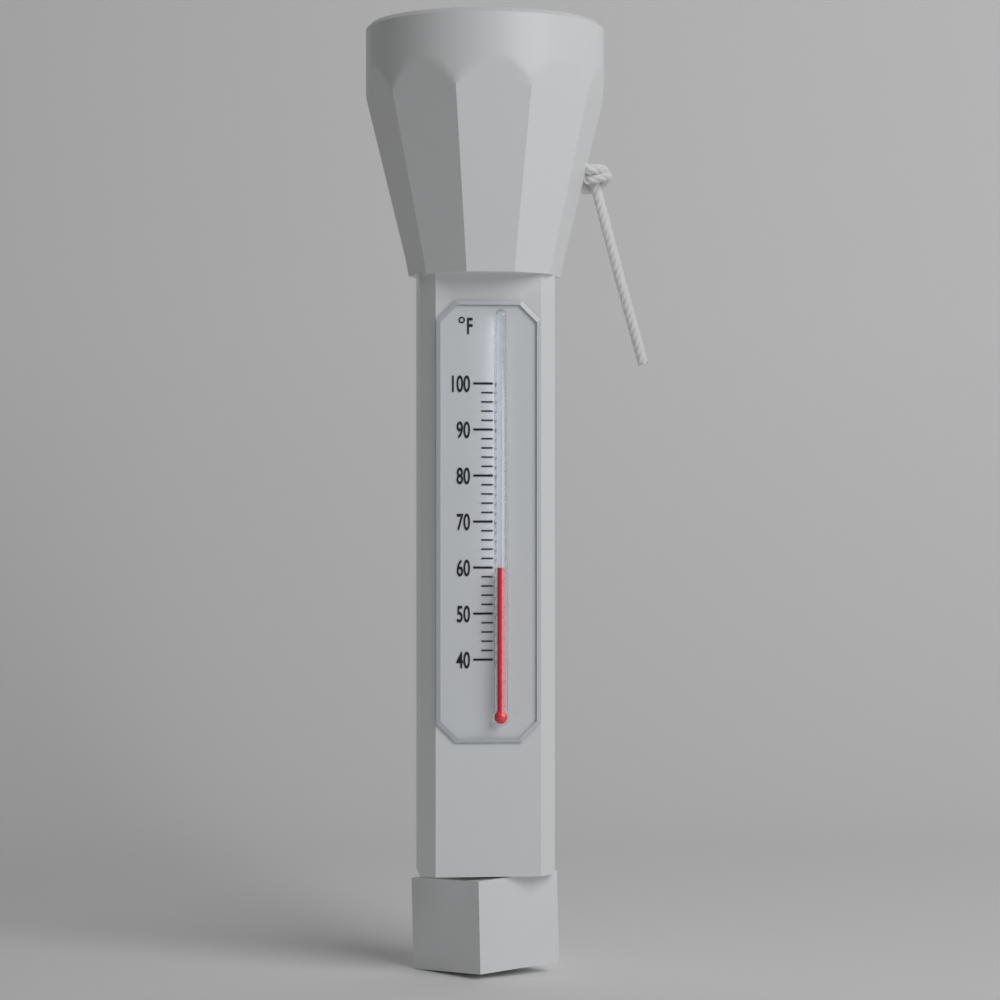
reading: 60 °F
